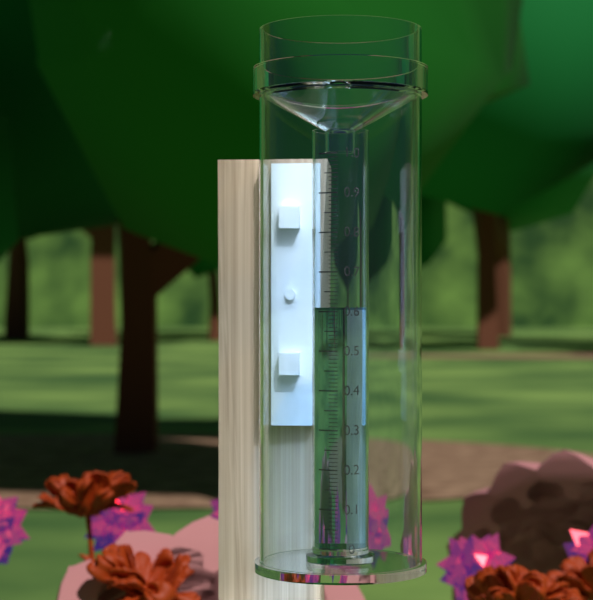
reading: 0.61 (no unit)
